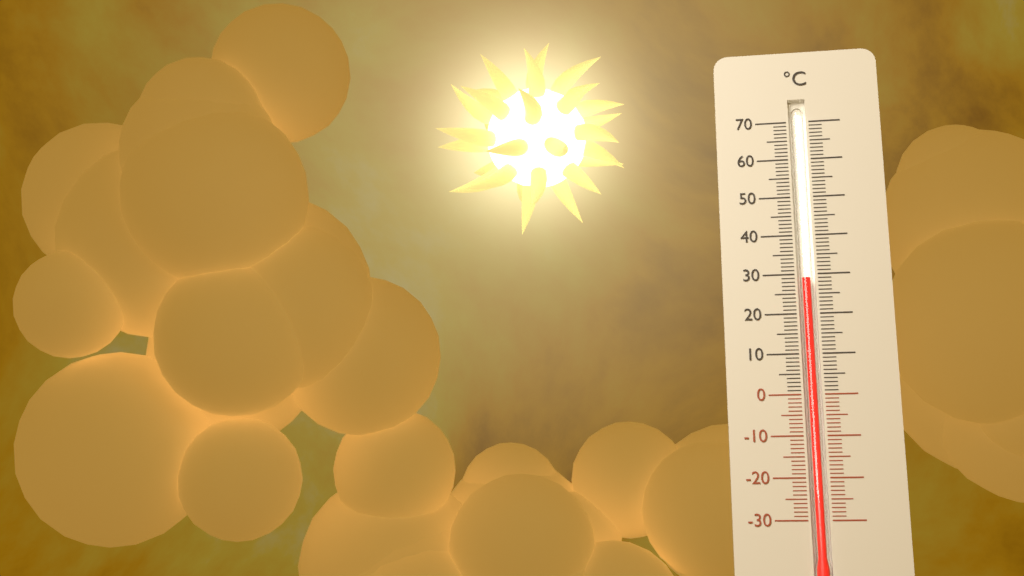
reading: 29 °C
